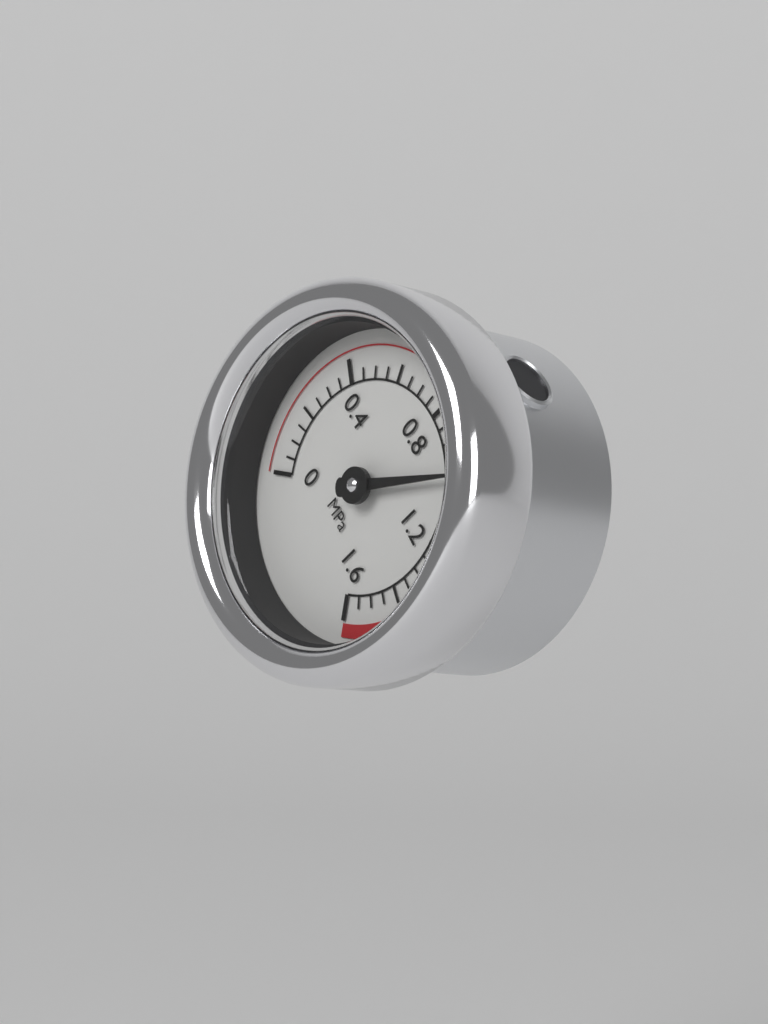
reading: 1.00 MPa
